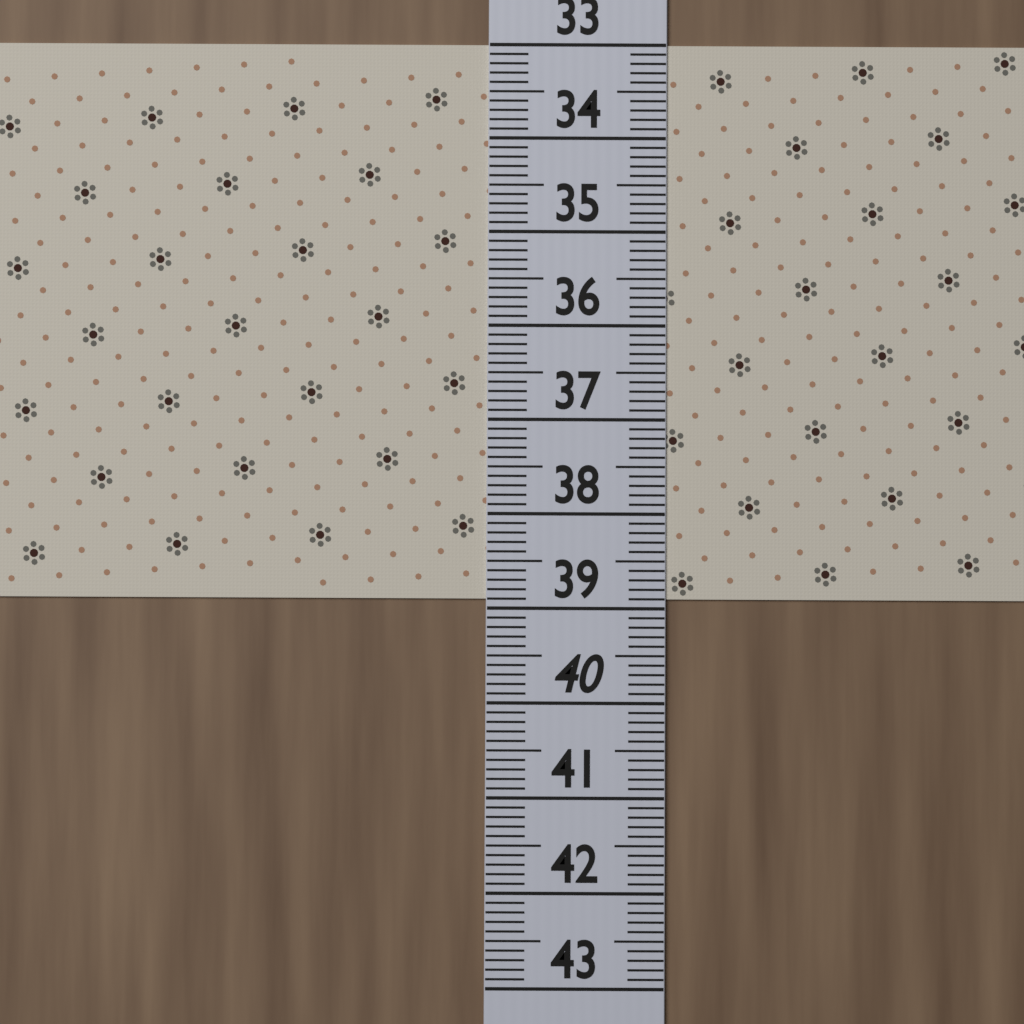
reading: 38.9 (no unit)
